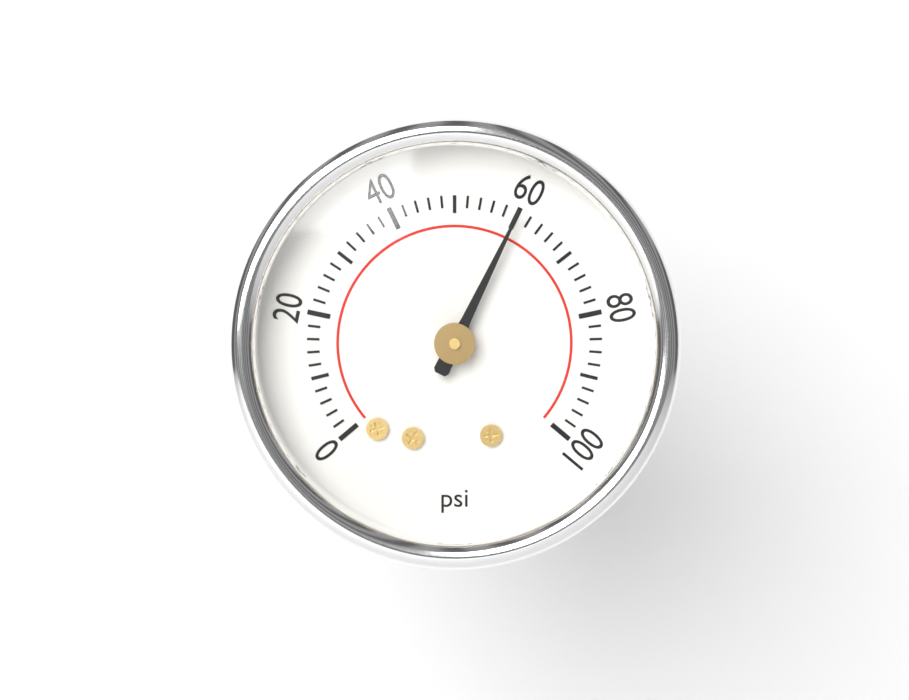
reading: 60 psi
